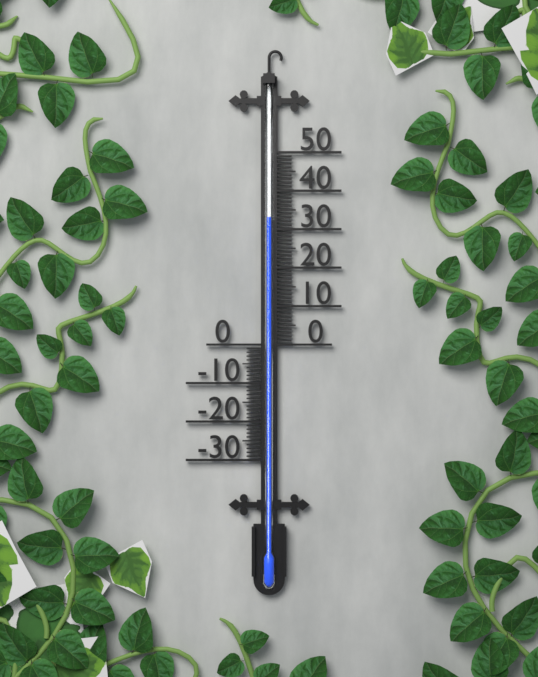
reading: 33 (no unit)
